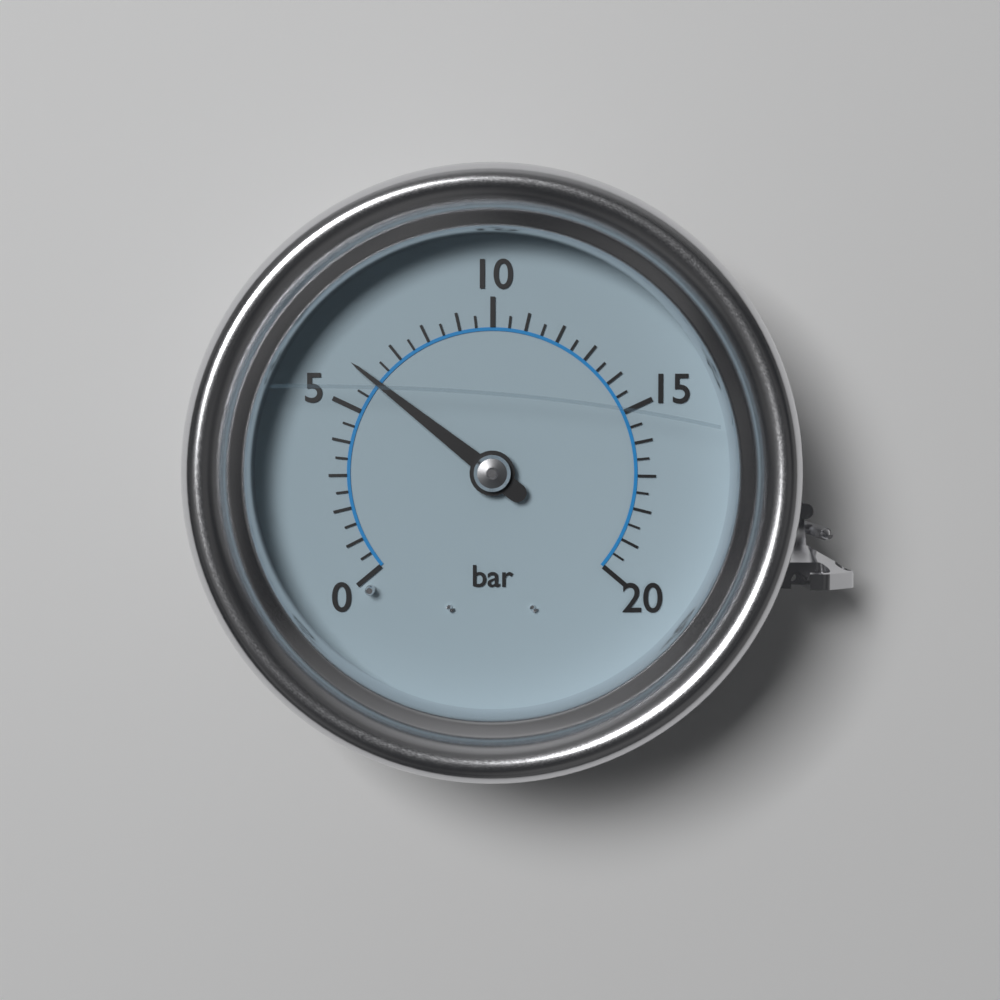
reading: 6.0 bar
